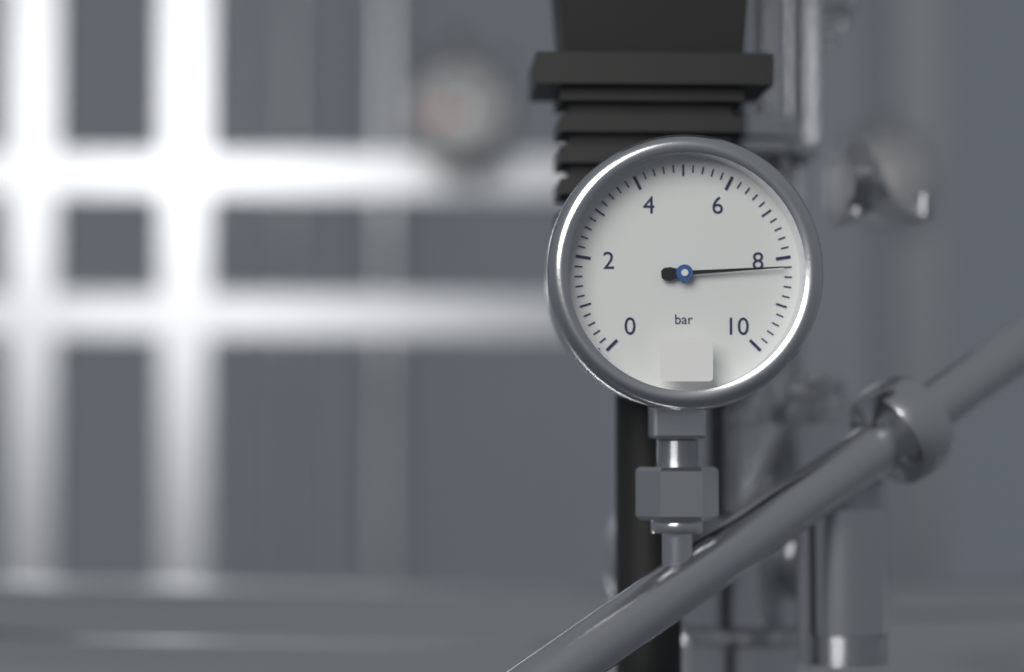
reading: 8.2 bar
